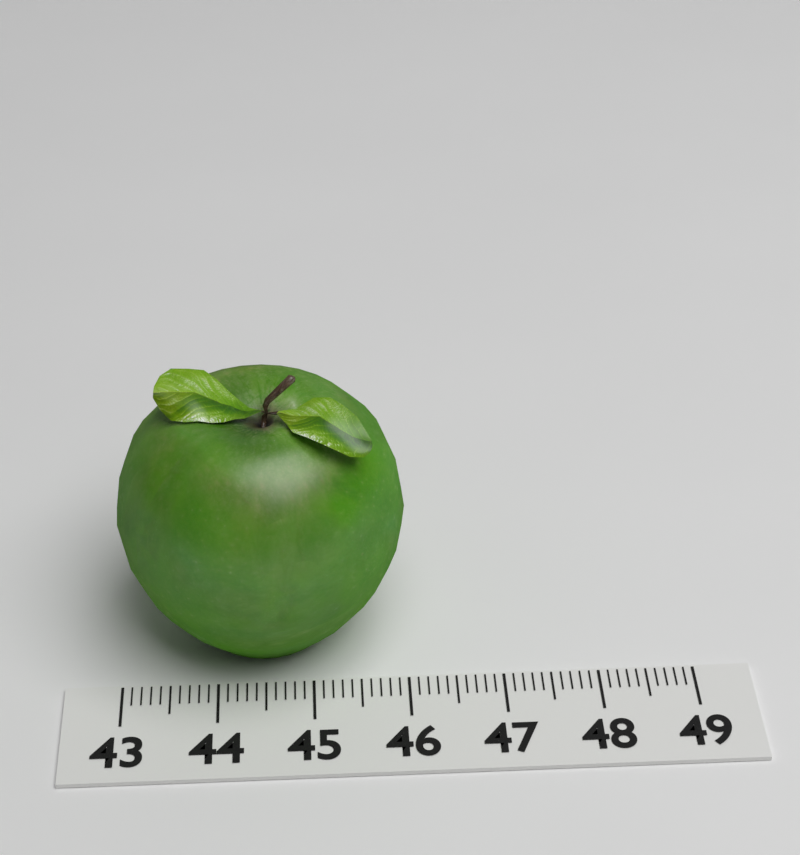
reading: 46.0 (no unit)
